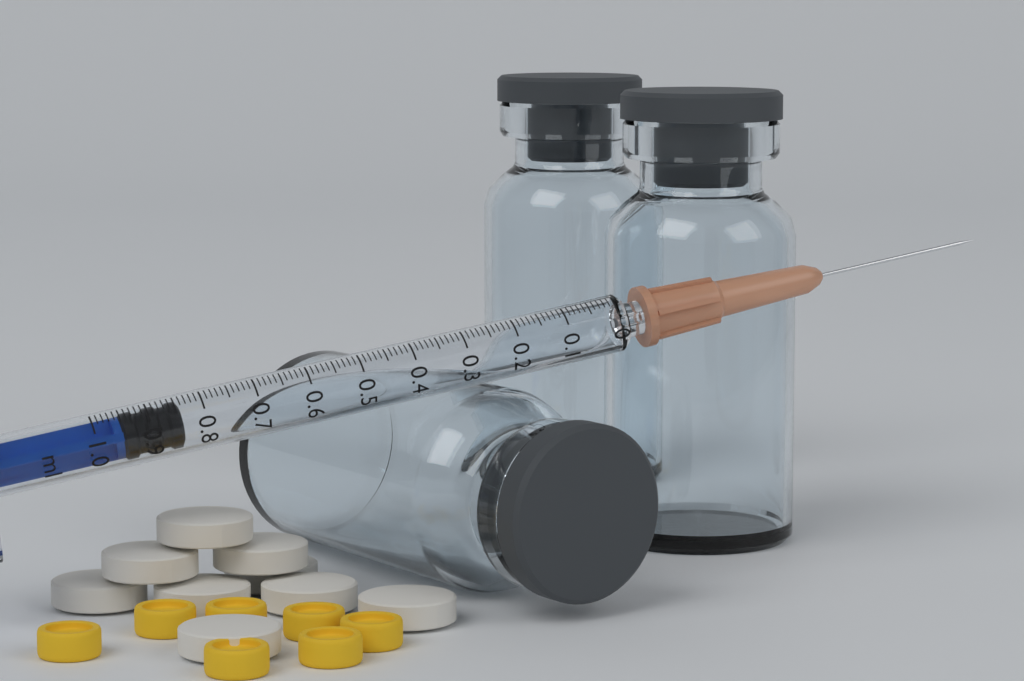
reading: 0.84 ml
